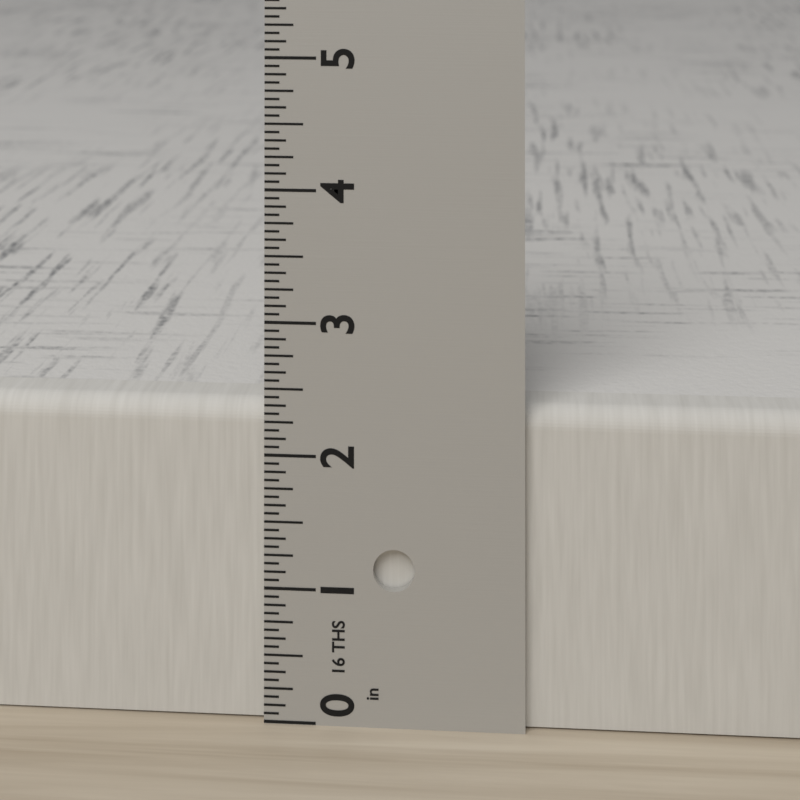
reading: 2.3750 in
